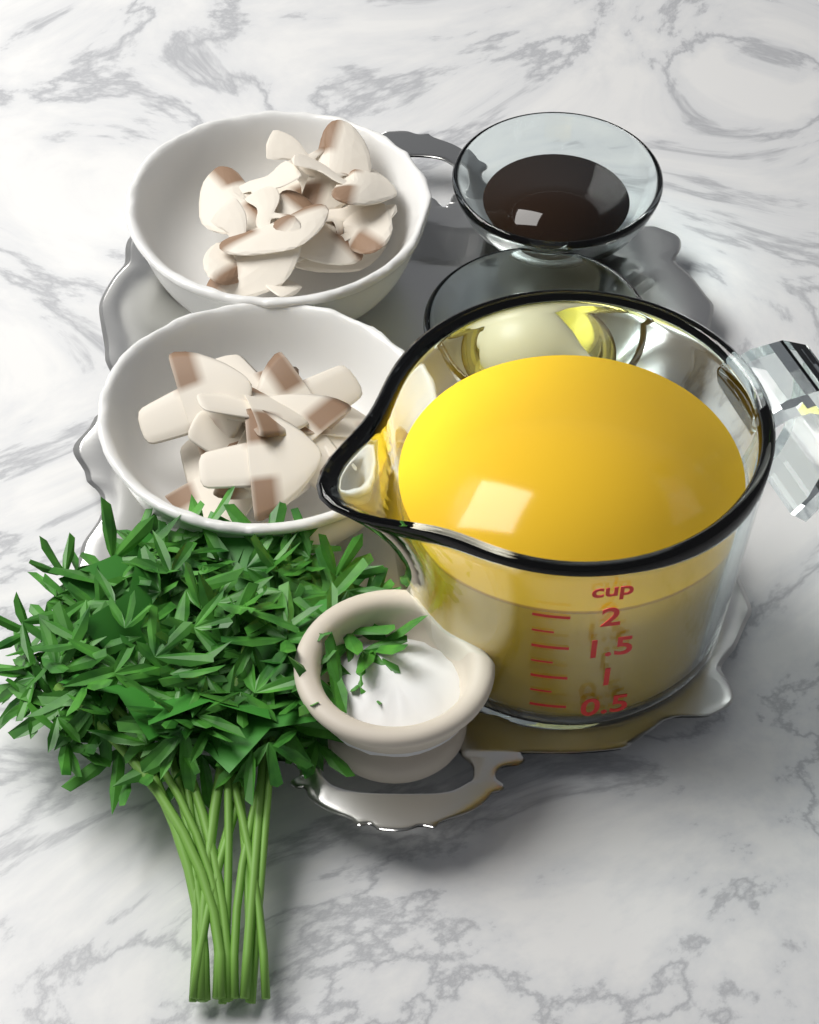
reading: 2.00 cup
